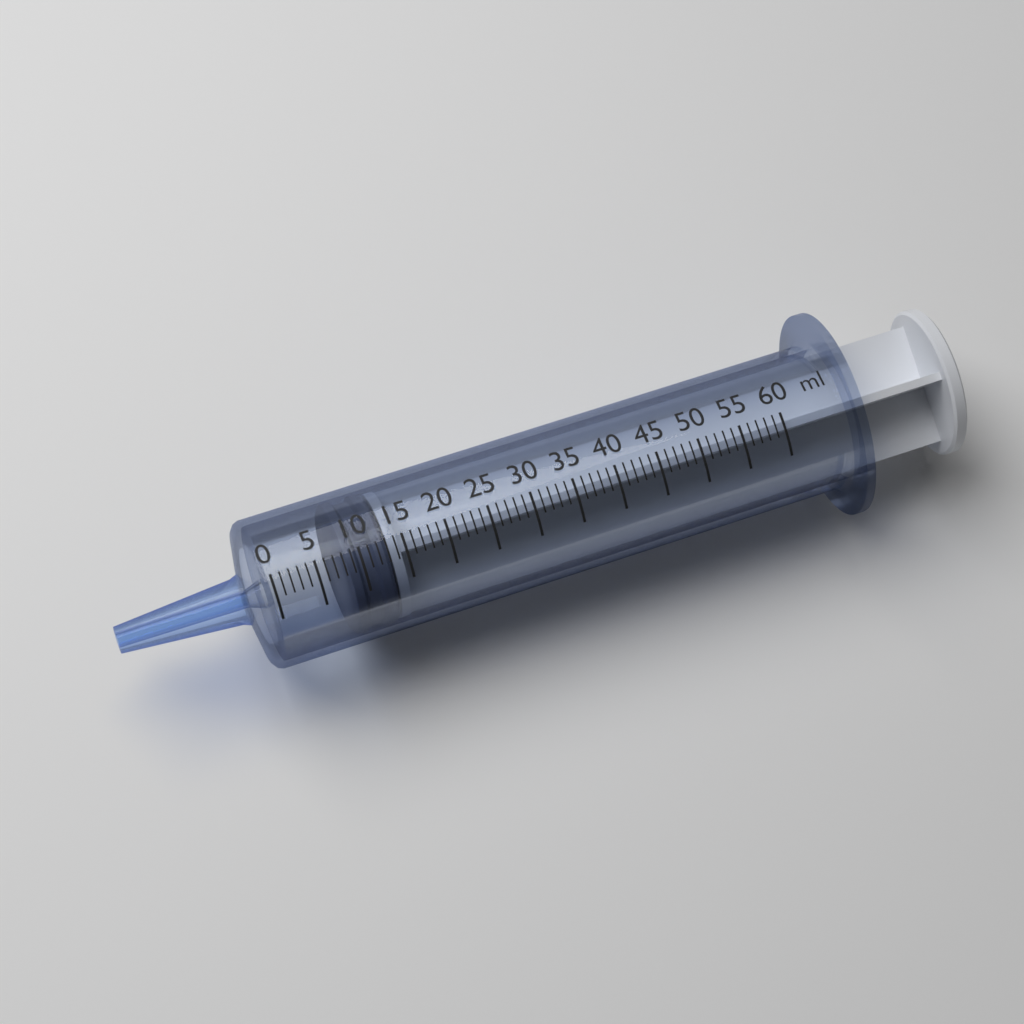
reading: 8 ml
